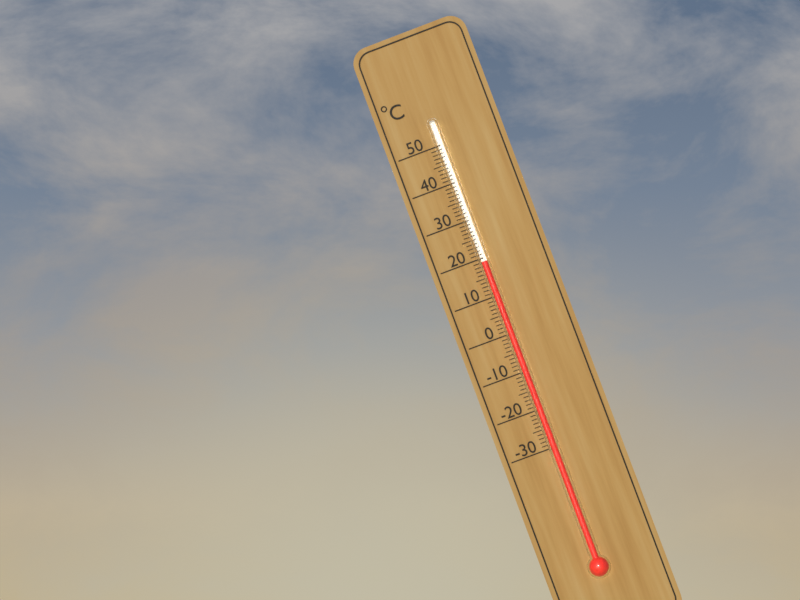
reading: 19 °C
